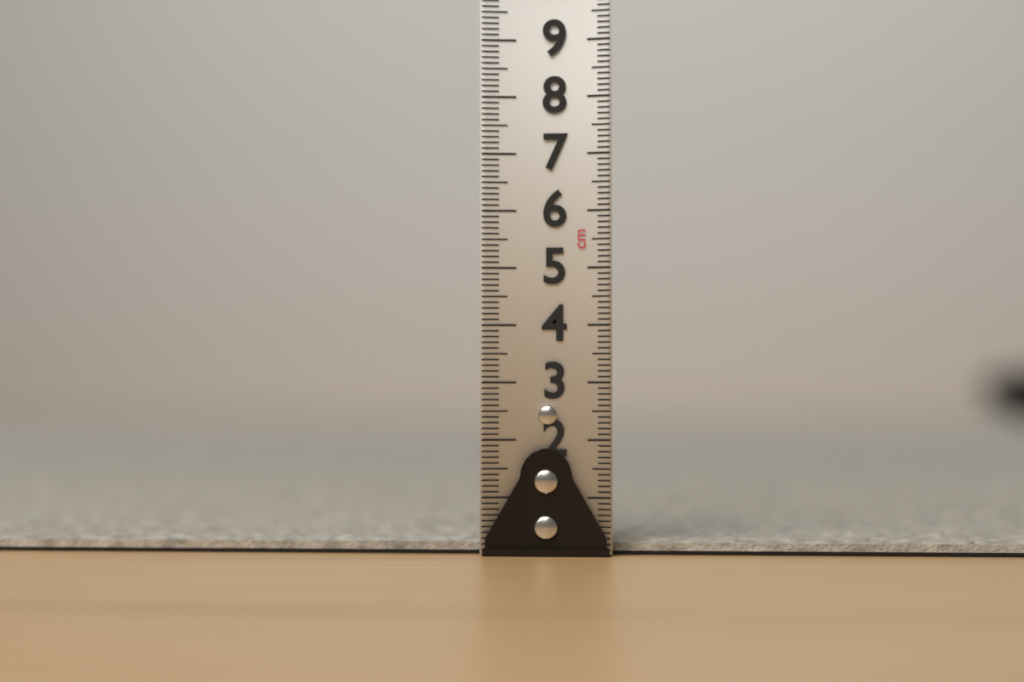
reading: 0.3 cm
